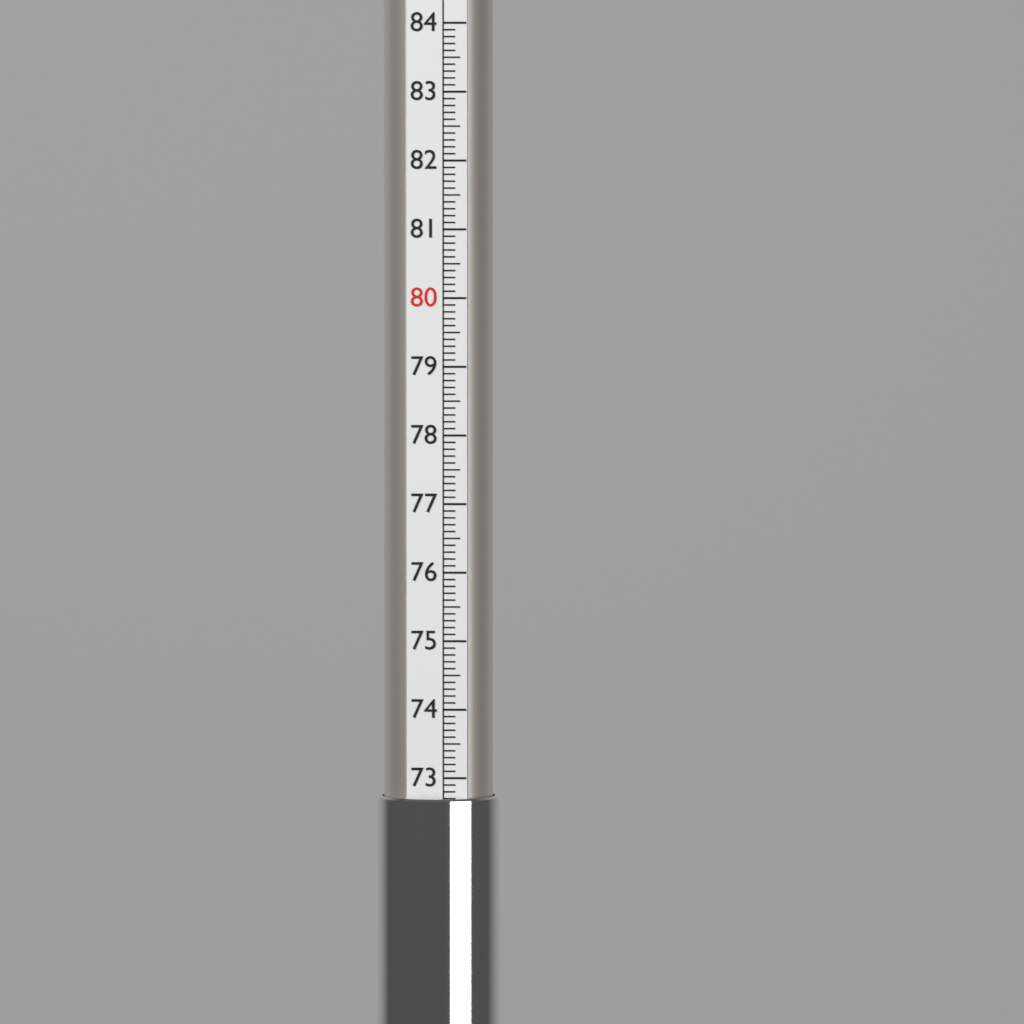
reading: 72.7 (no unit)
